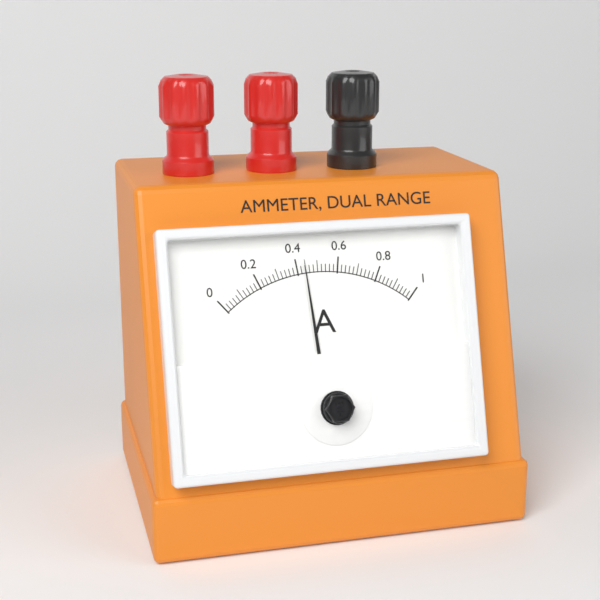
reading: 0.44 A
